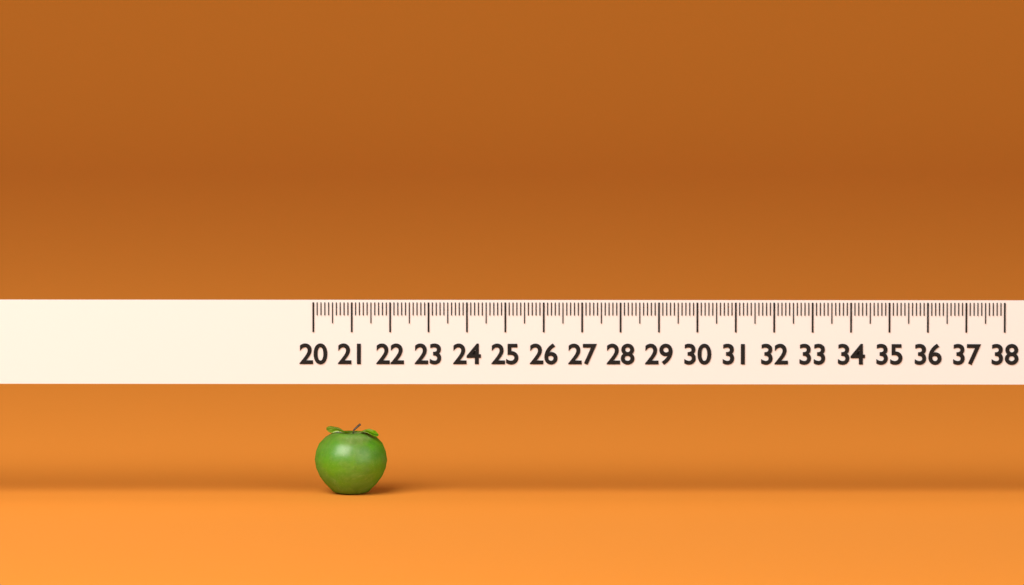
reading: 21.9 (no unit)
